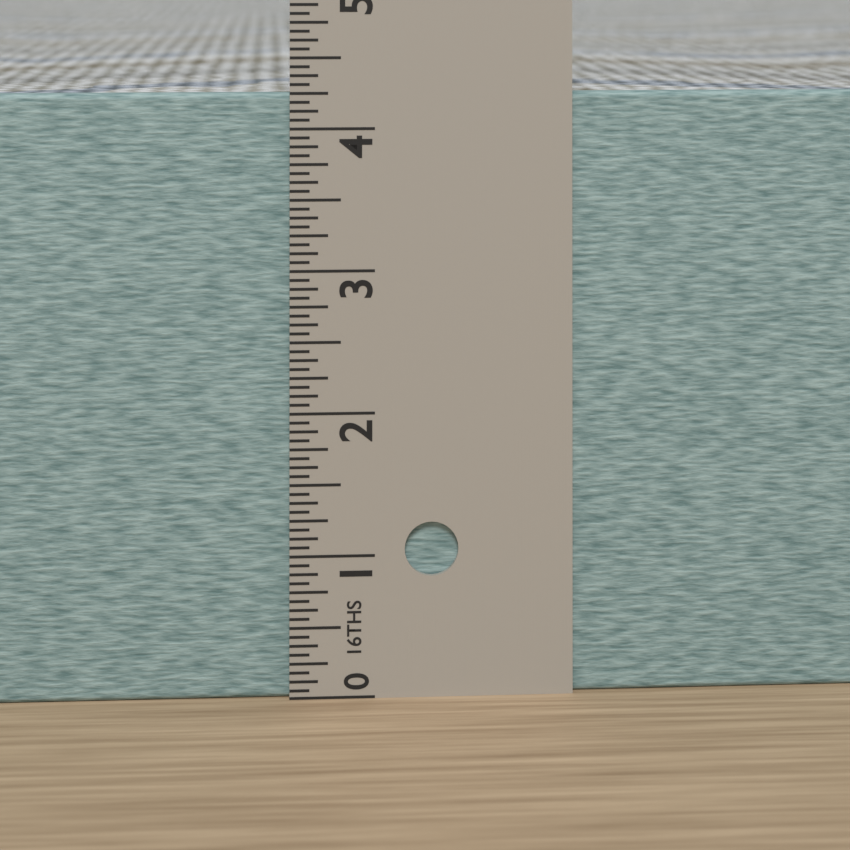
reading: 4.2500 in
